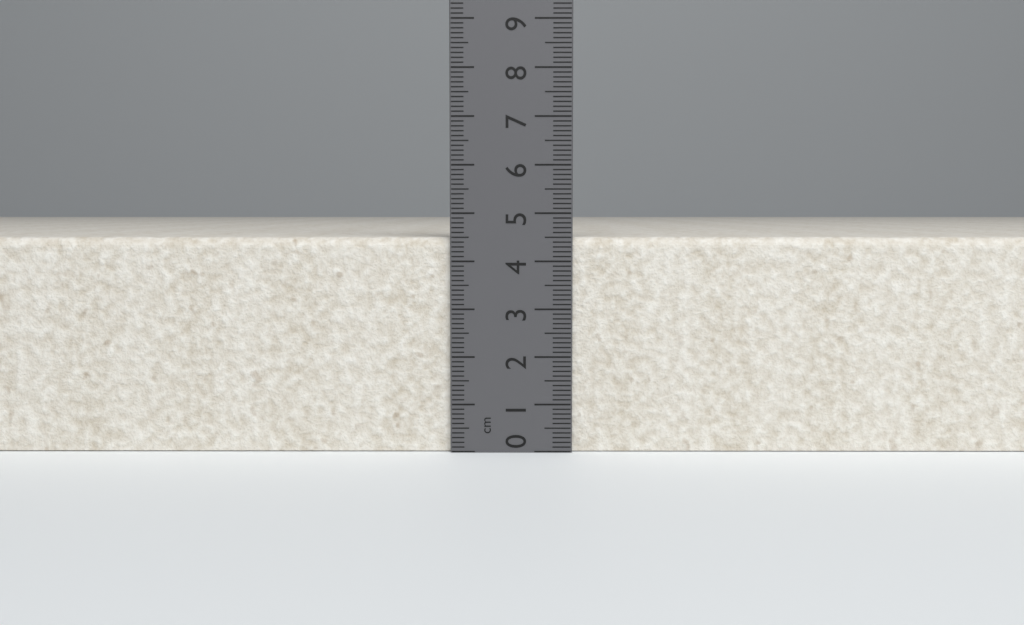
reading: 4.5 cm
